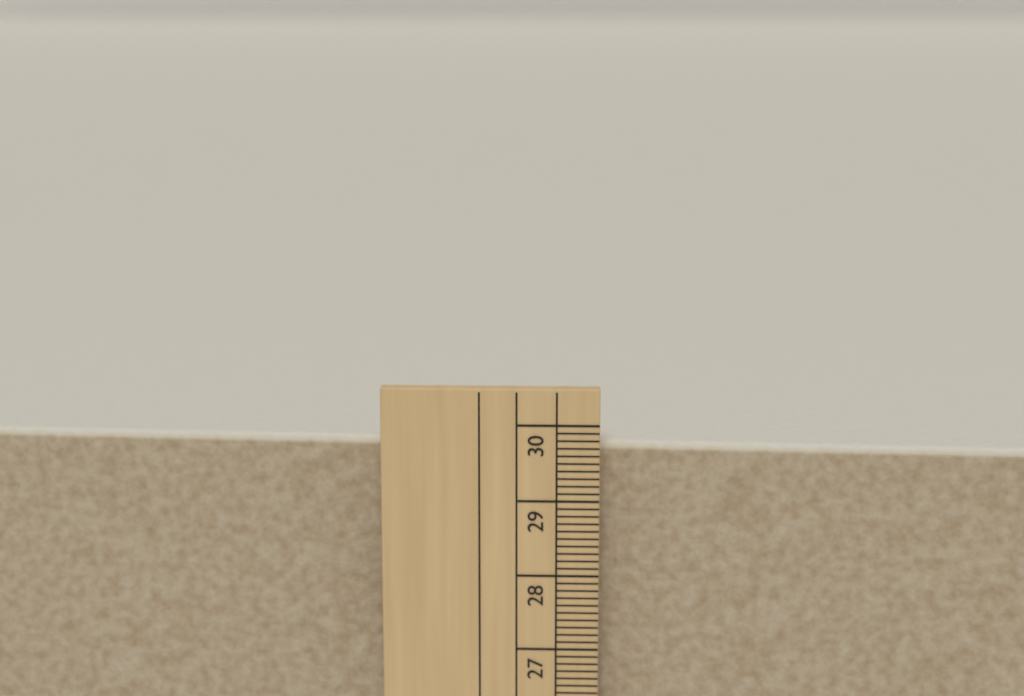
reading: 29.7 cm
